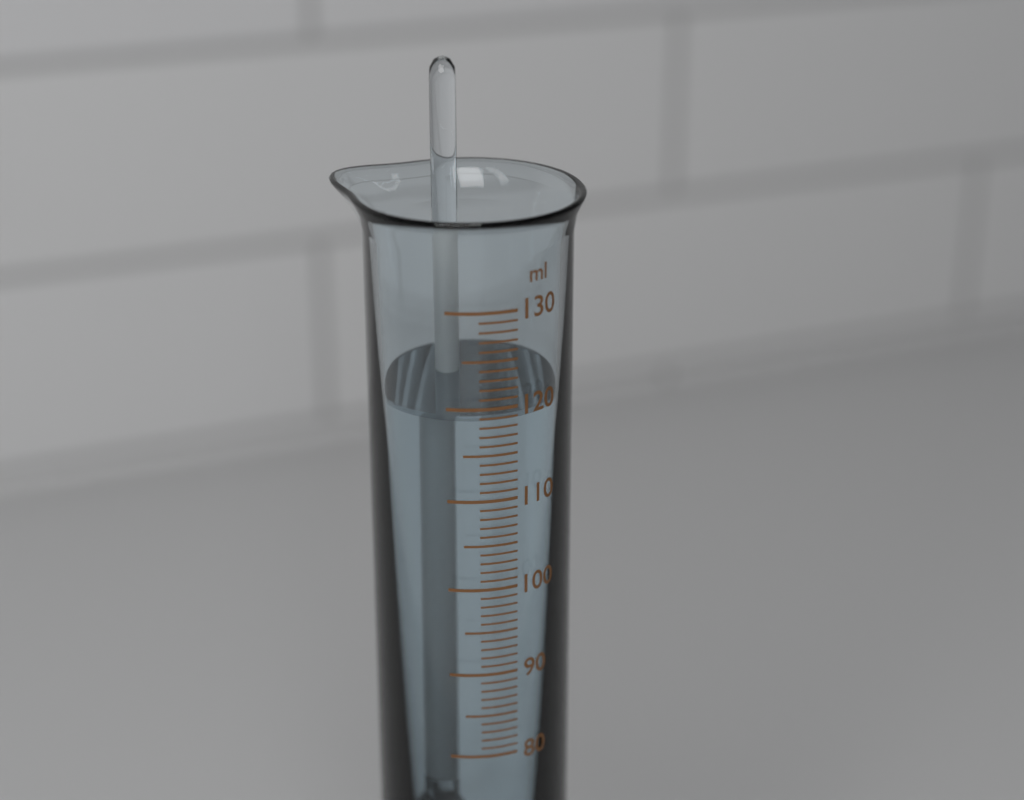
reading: 119 ml
